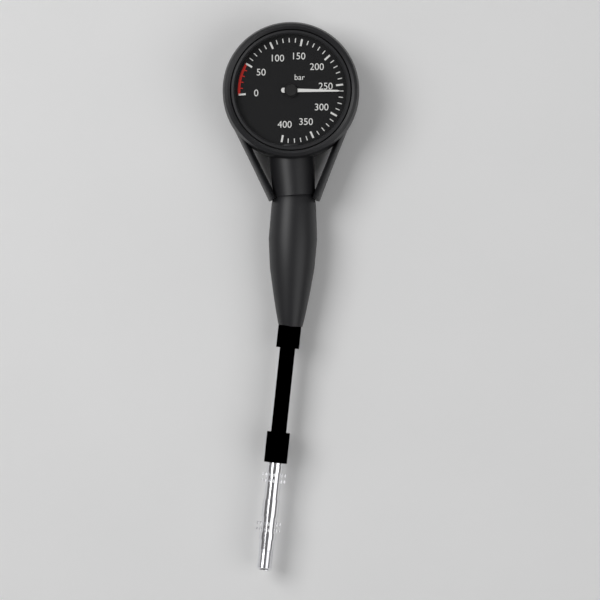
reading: 260 bar
